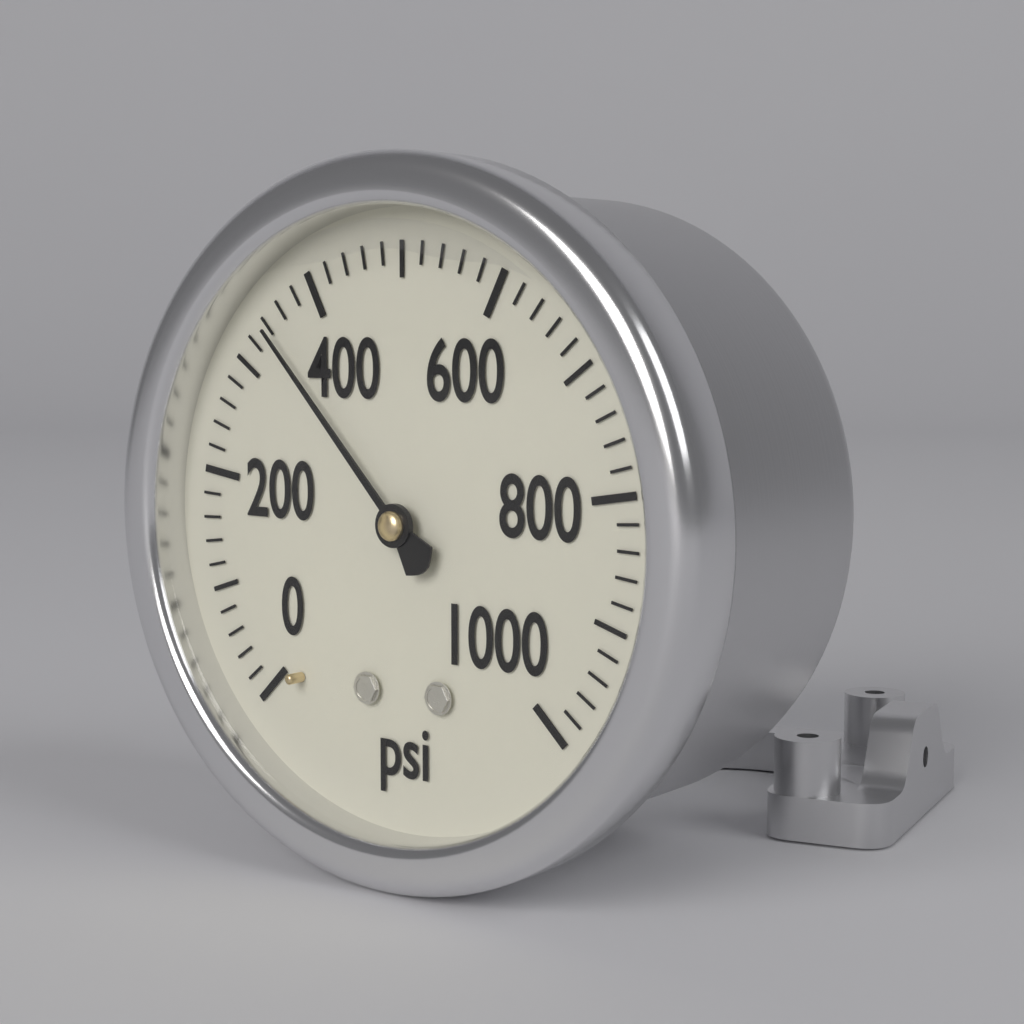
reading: 340 psi
